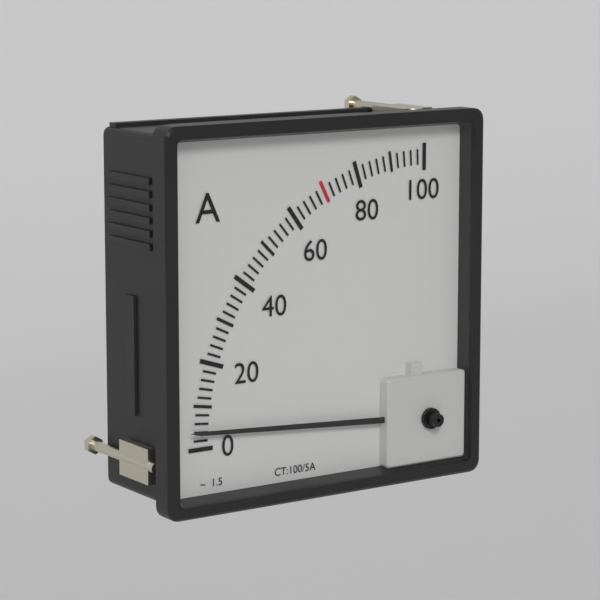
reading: 4 A
